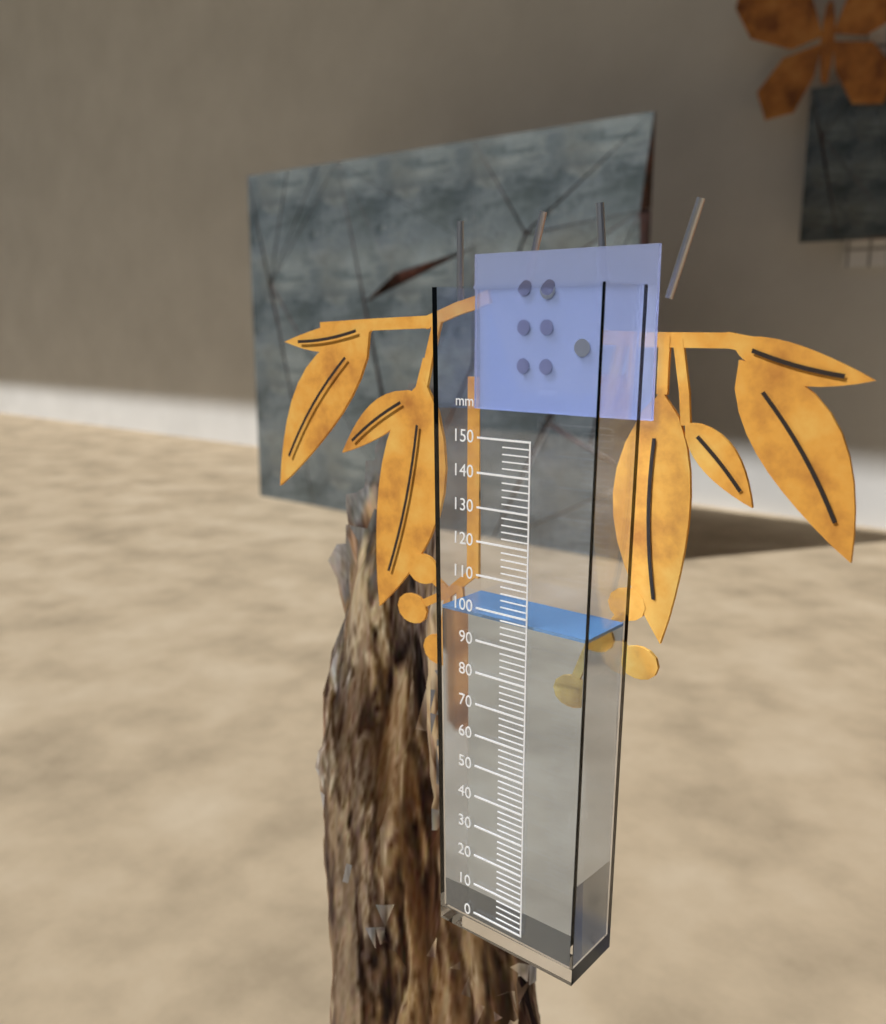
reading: 98 mm
